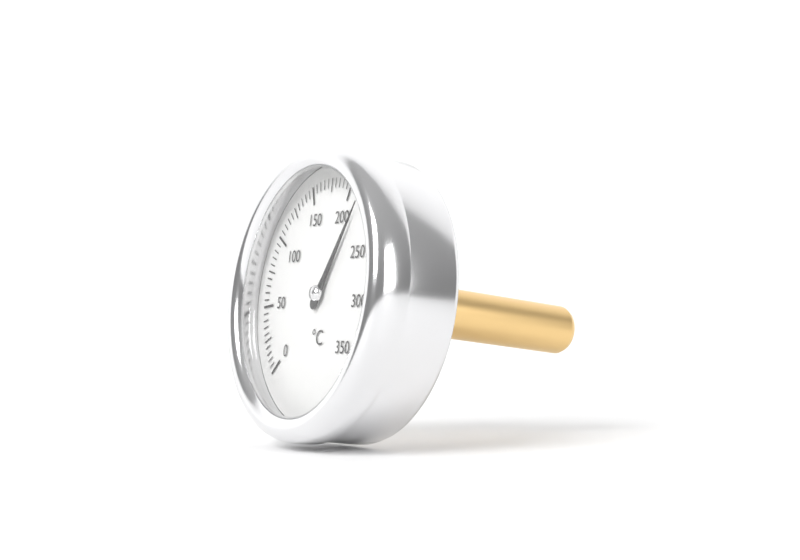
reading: 215 °C
